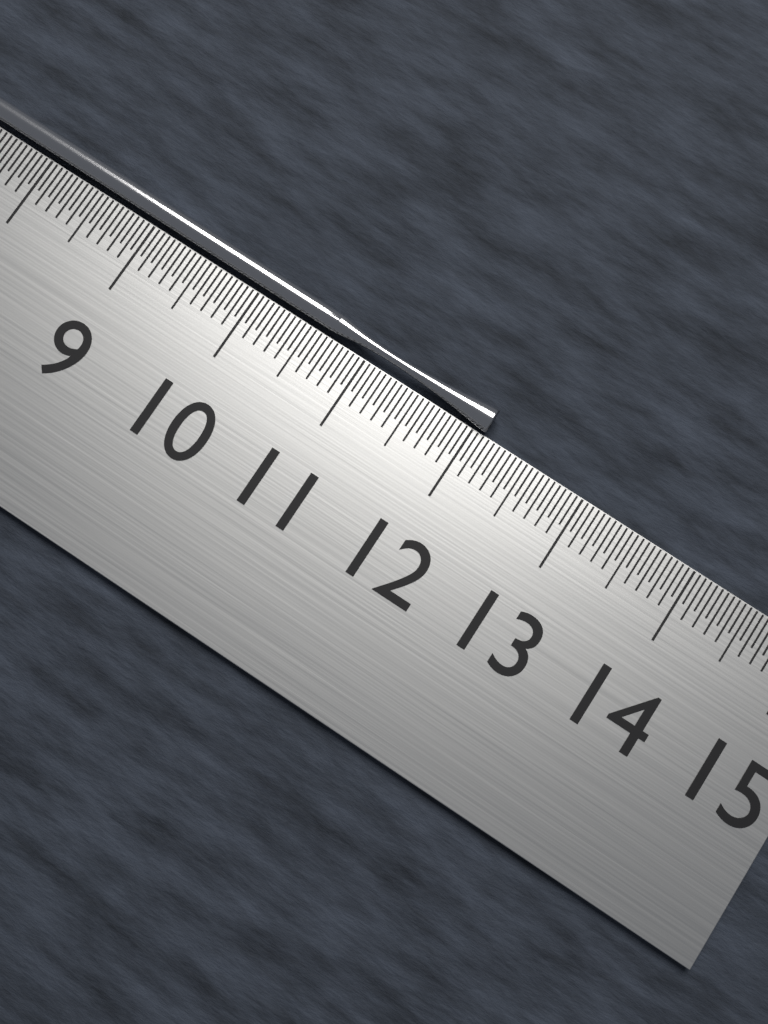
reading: 12.10 cm
